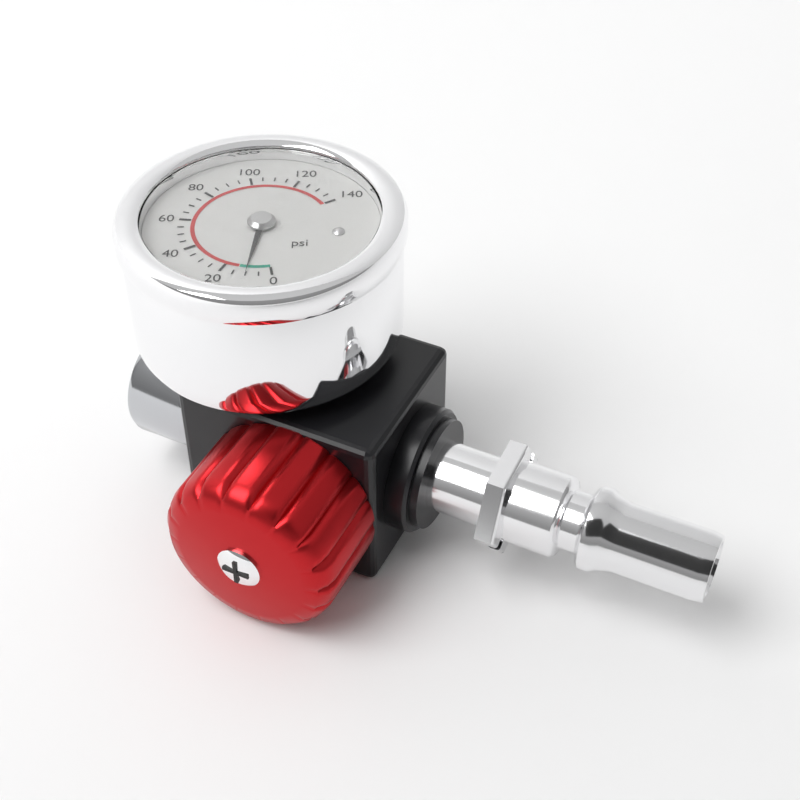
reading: 10 psi
